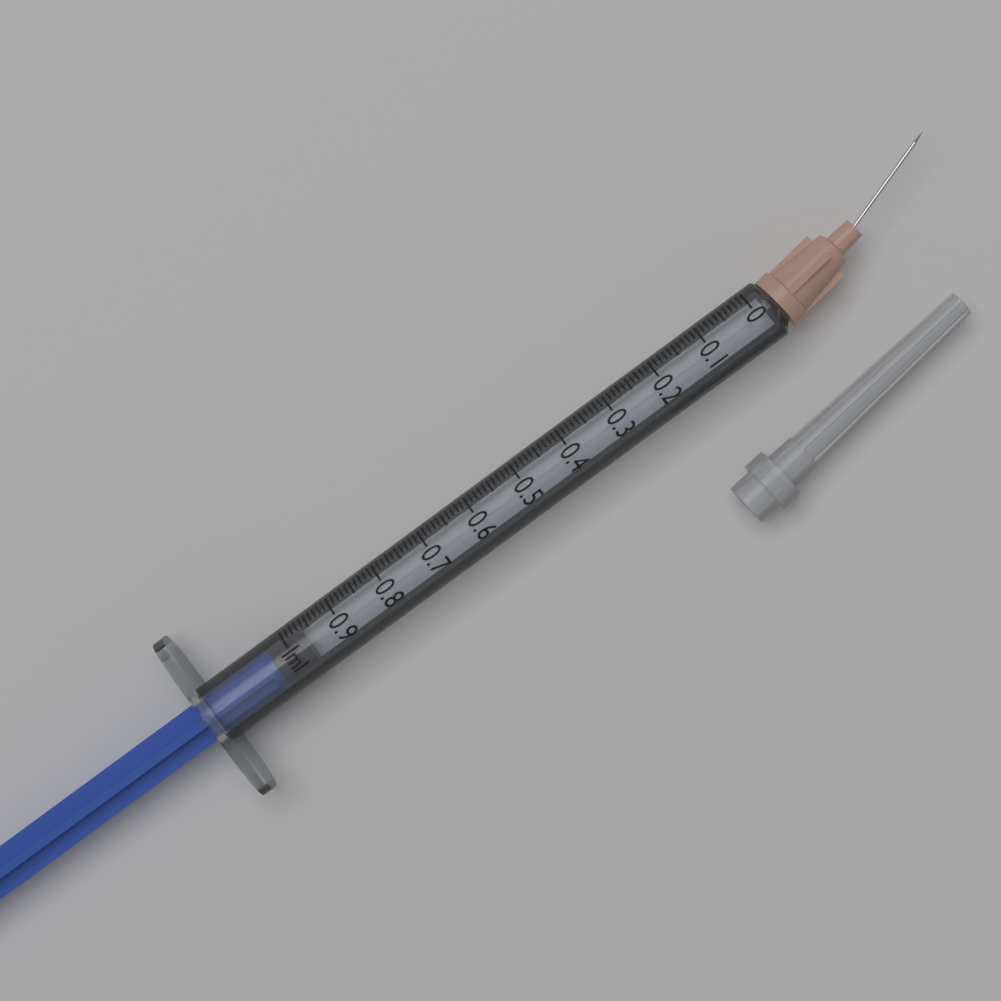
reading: 0.97 ml
